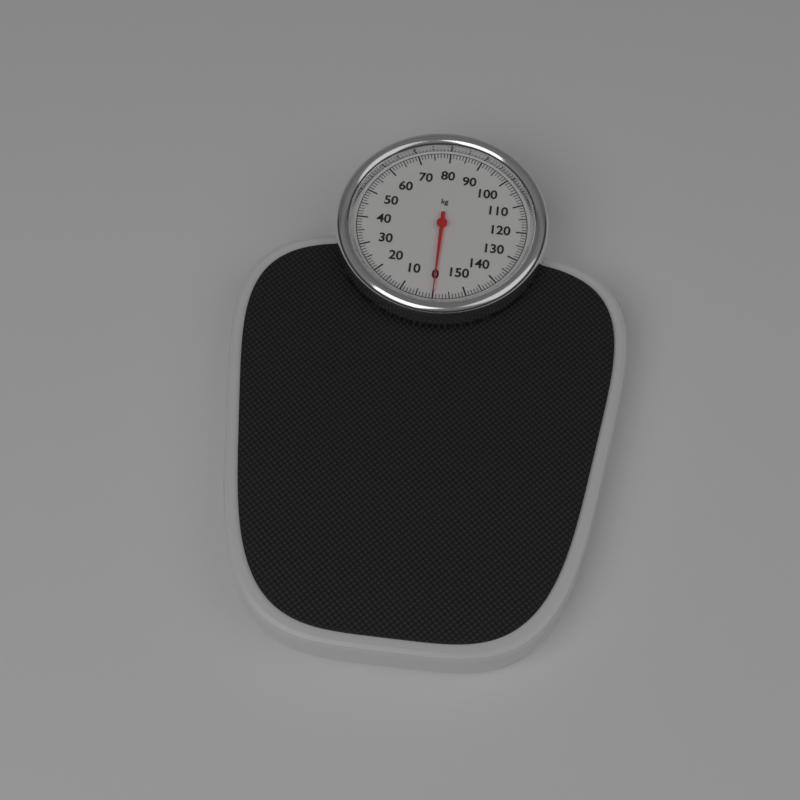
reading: 0 kg
